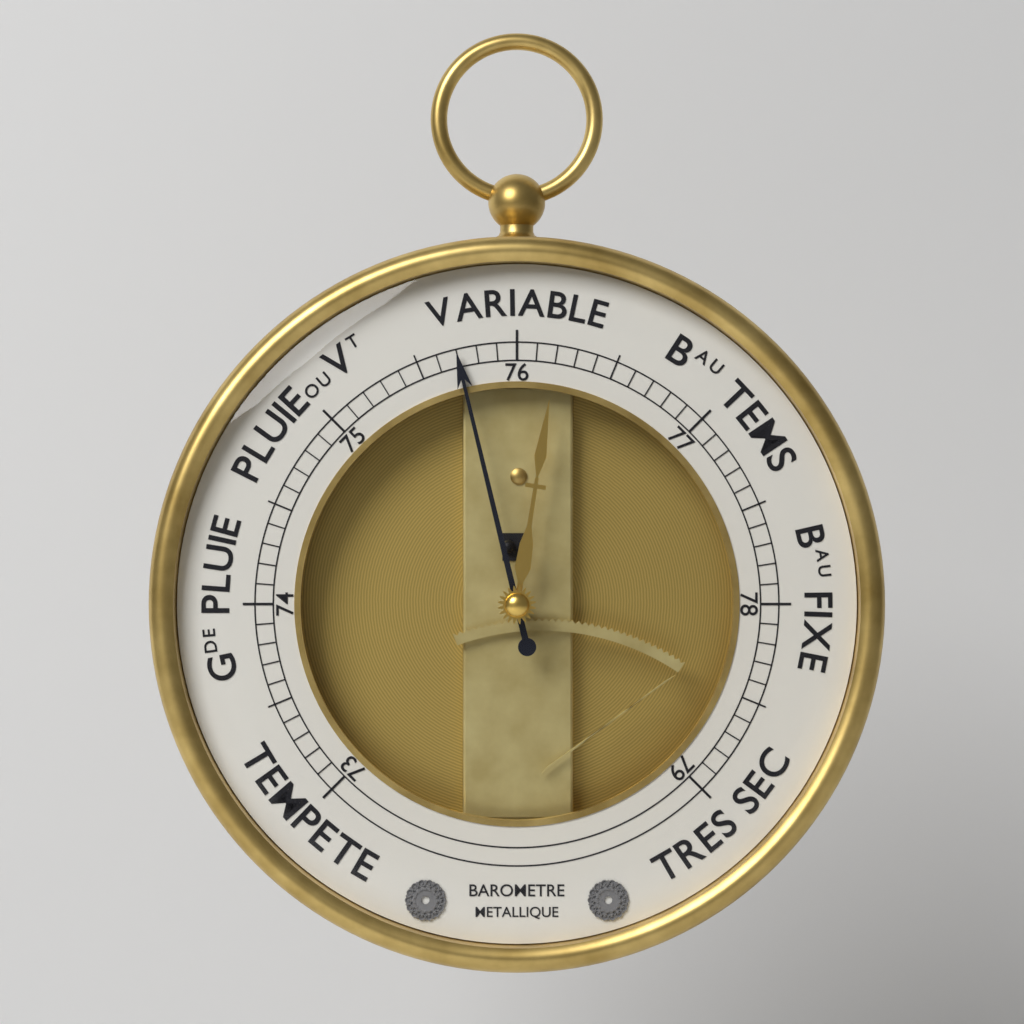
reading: 75.7 (no unit)
